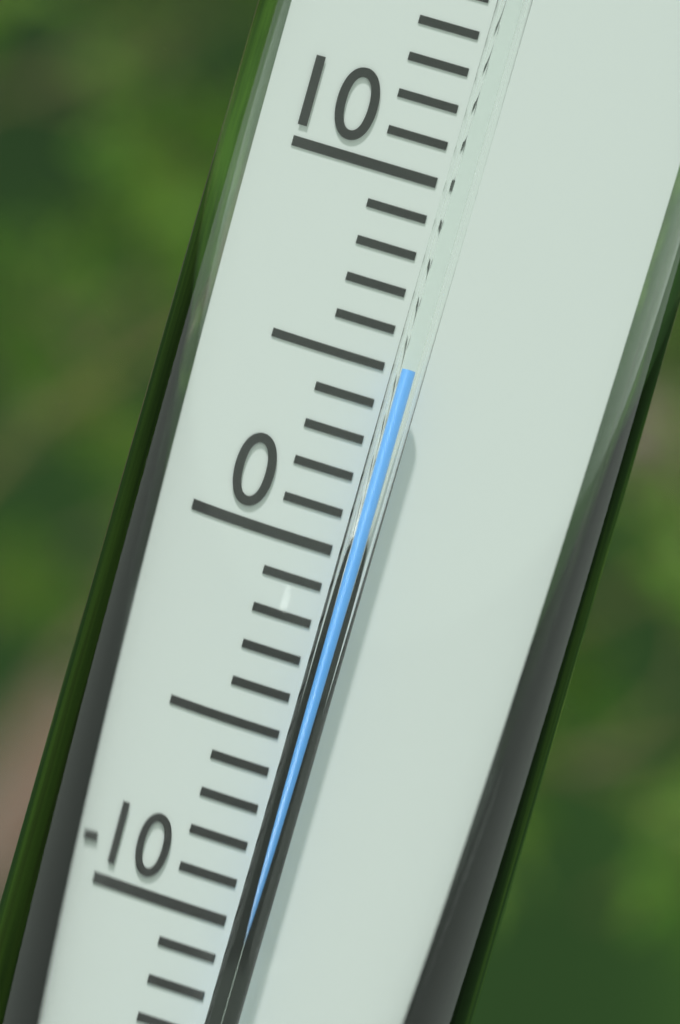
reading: 5 °C
